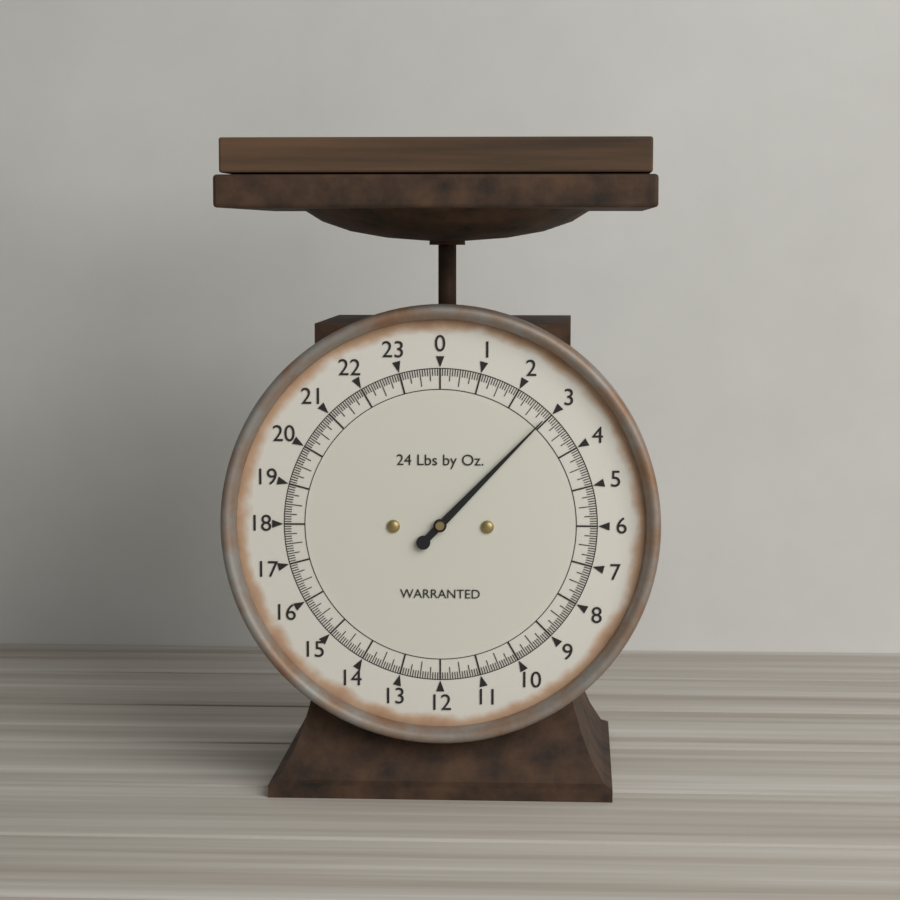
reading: 2.9375 lb
